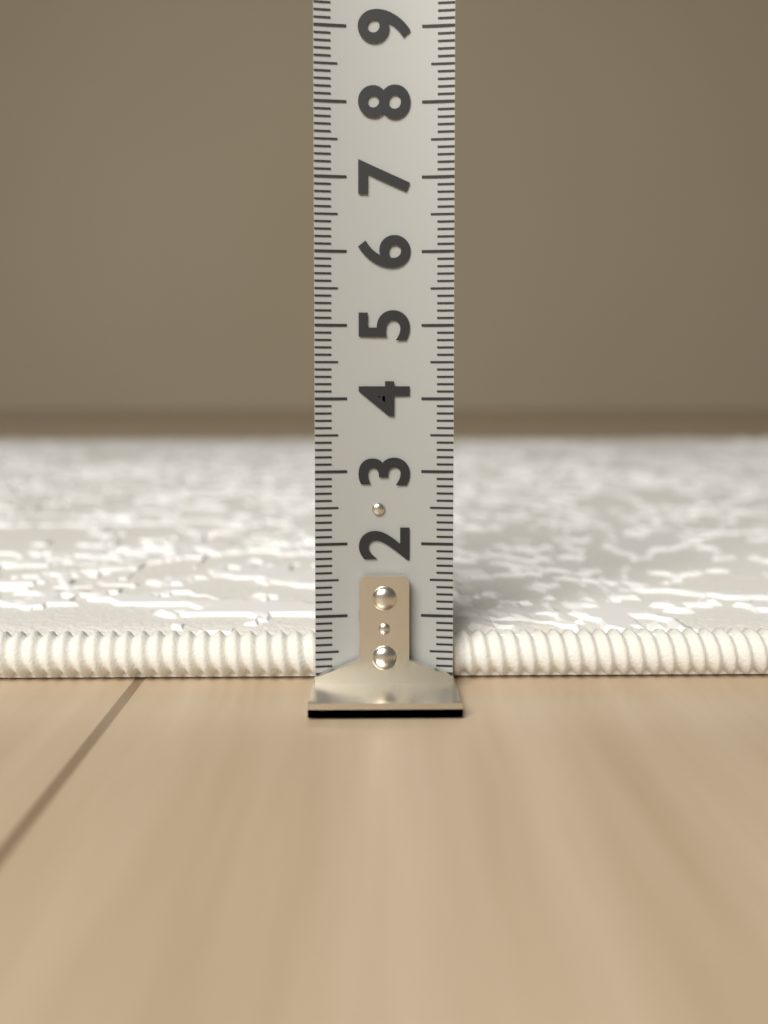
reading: 0.6 (no unit)
